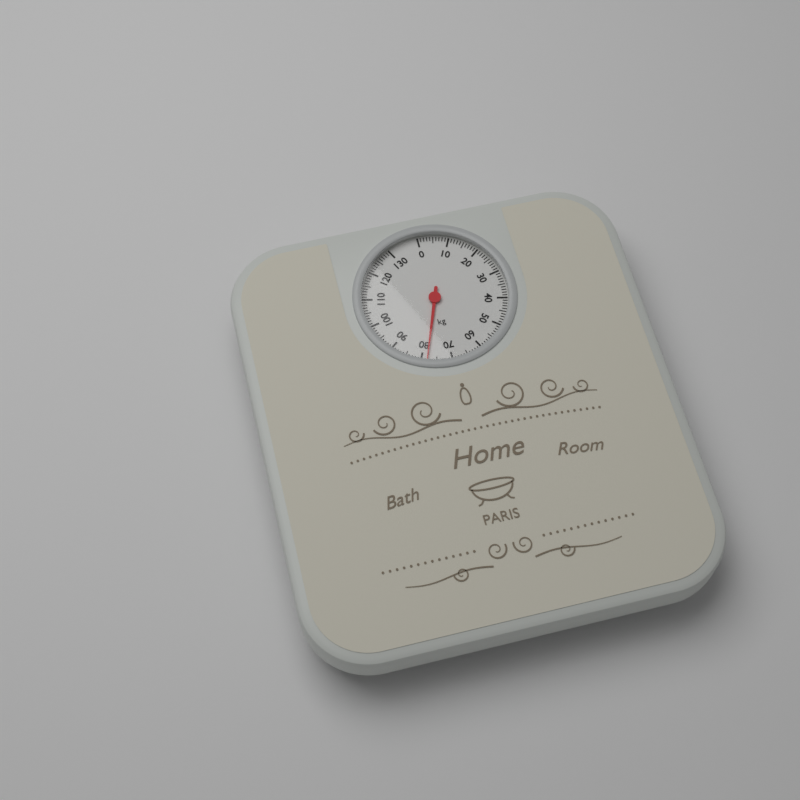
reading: 78 kg
